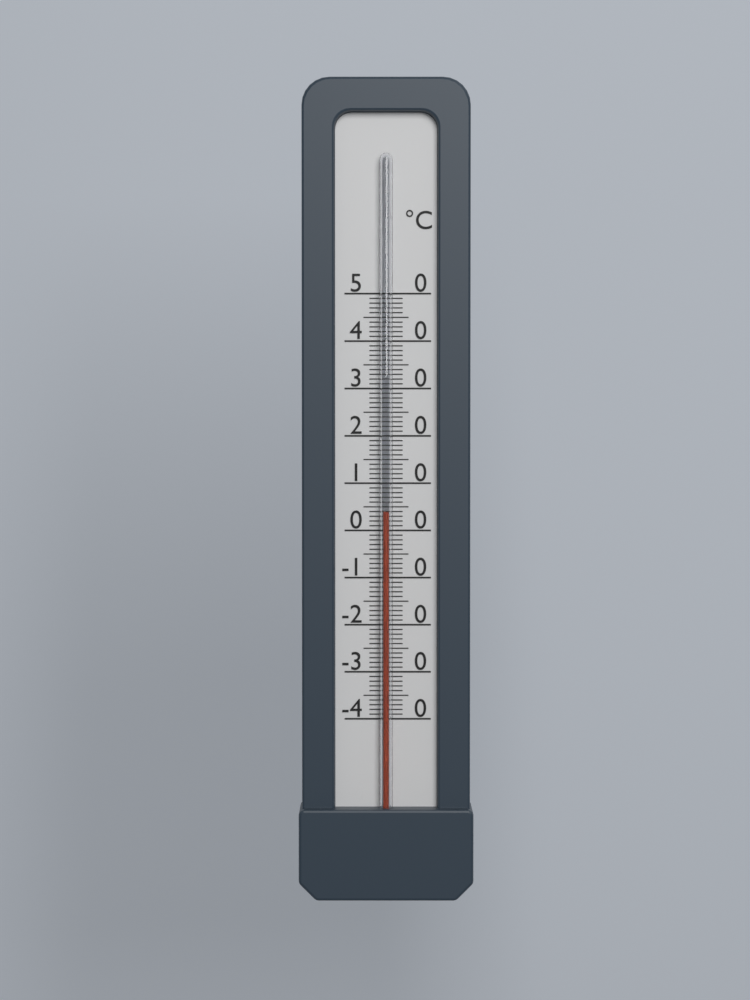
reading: 4 °C
